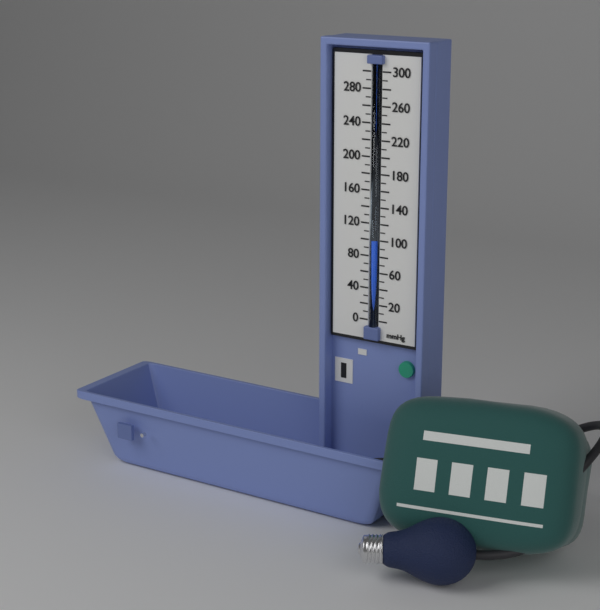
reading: 100 mmHg
